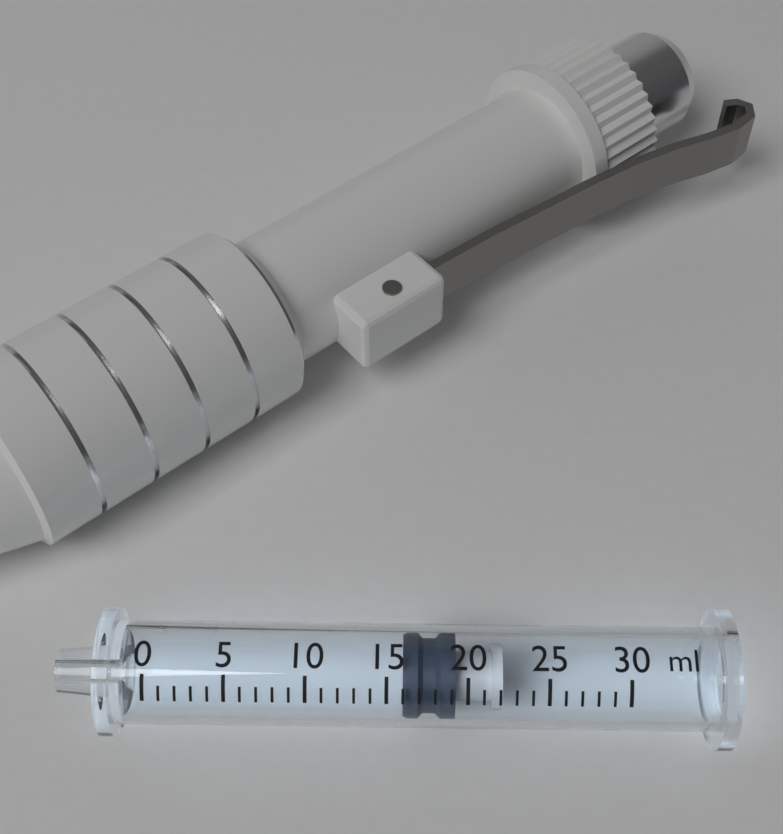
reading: 16 ml
